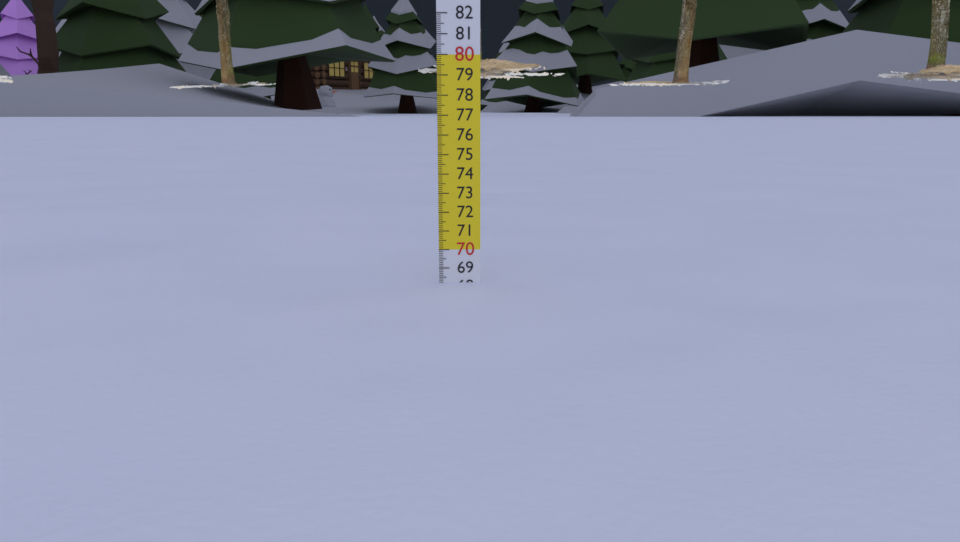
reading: 68.2 cm
